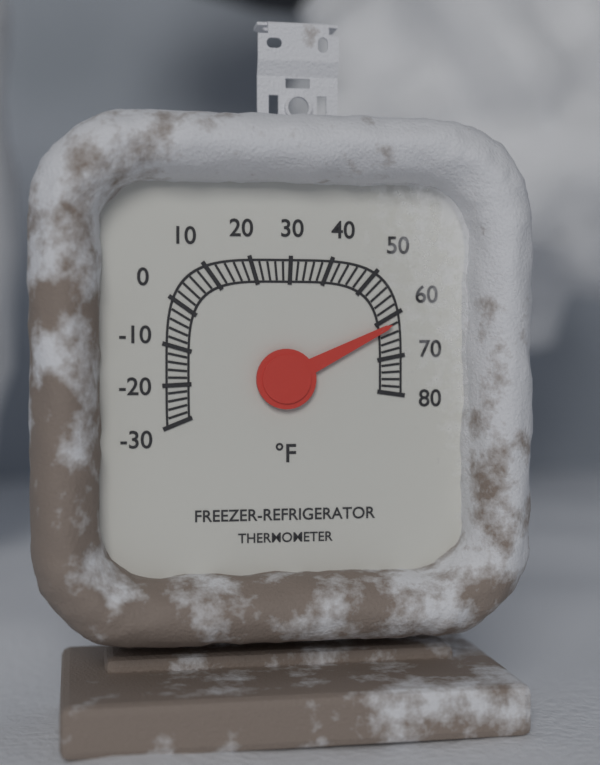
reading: 62 °F
